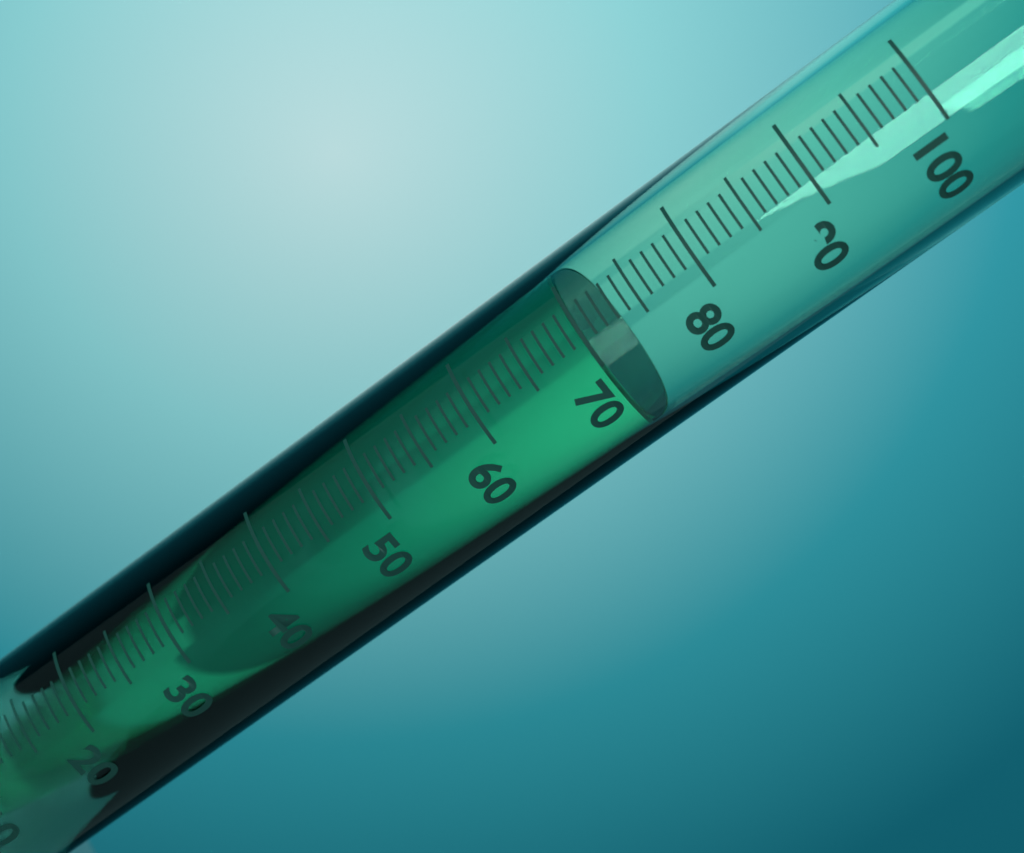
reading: 70 ml
